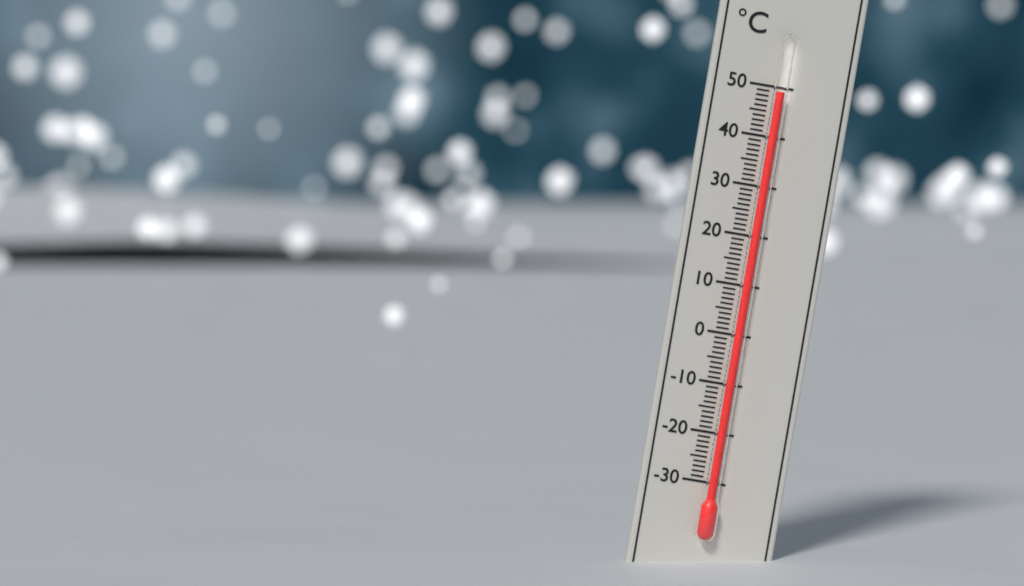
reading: 49 °C
